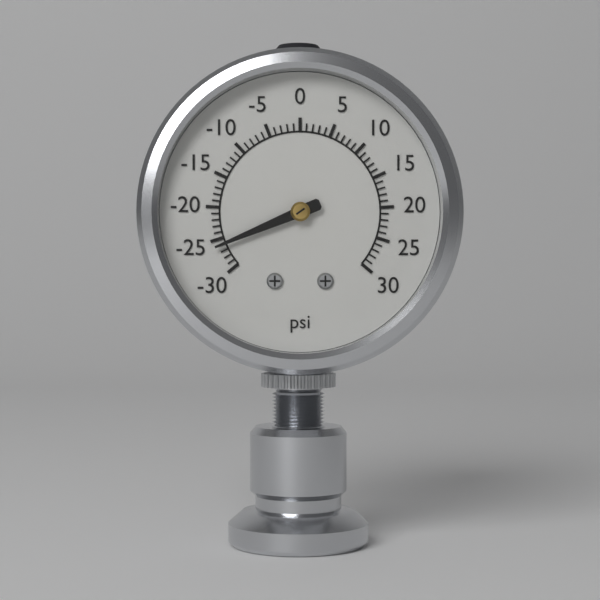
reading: -26 psi
